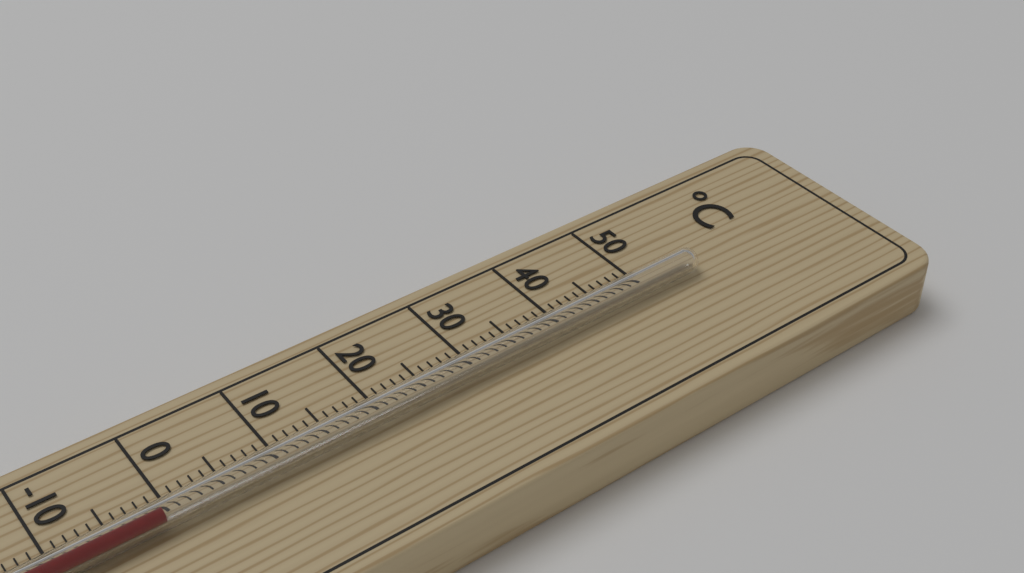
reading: -1 °C
